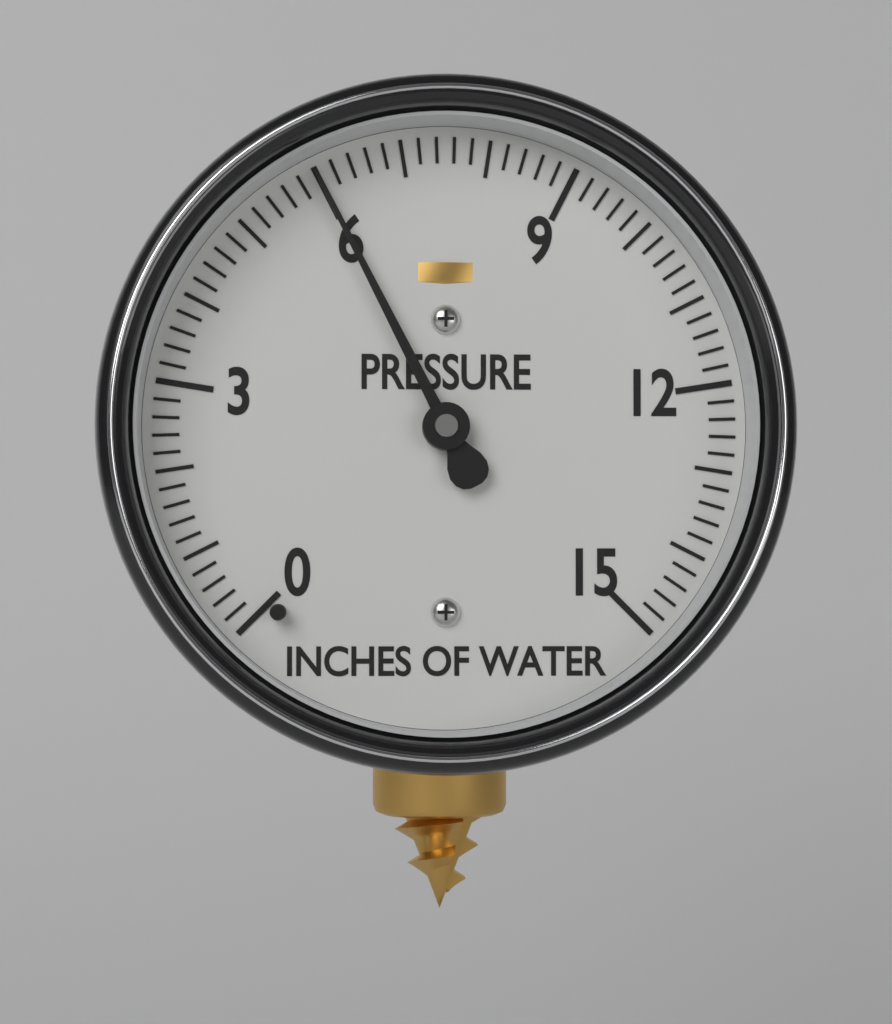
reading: 6.0 inches of water
